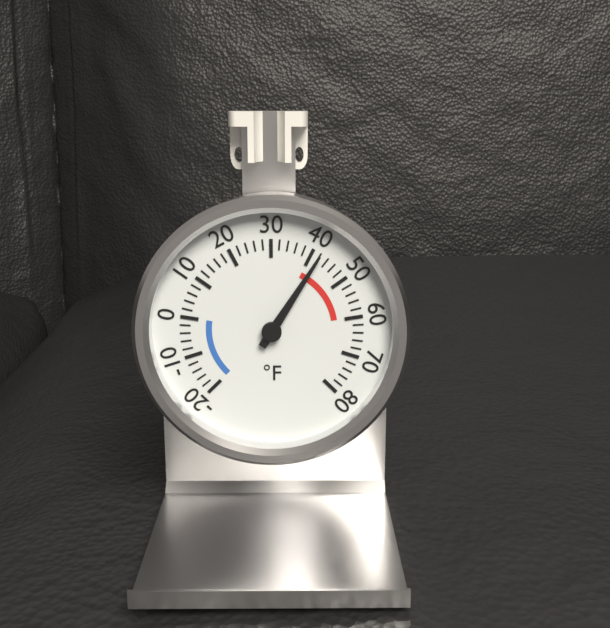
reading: 42 °F
